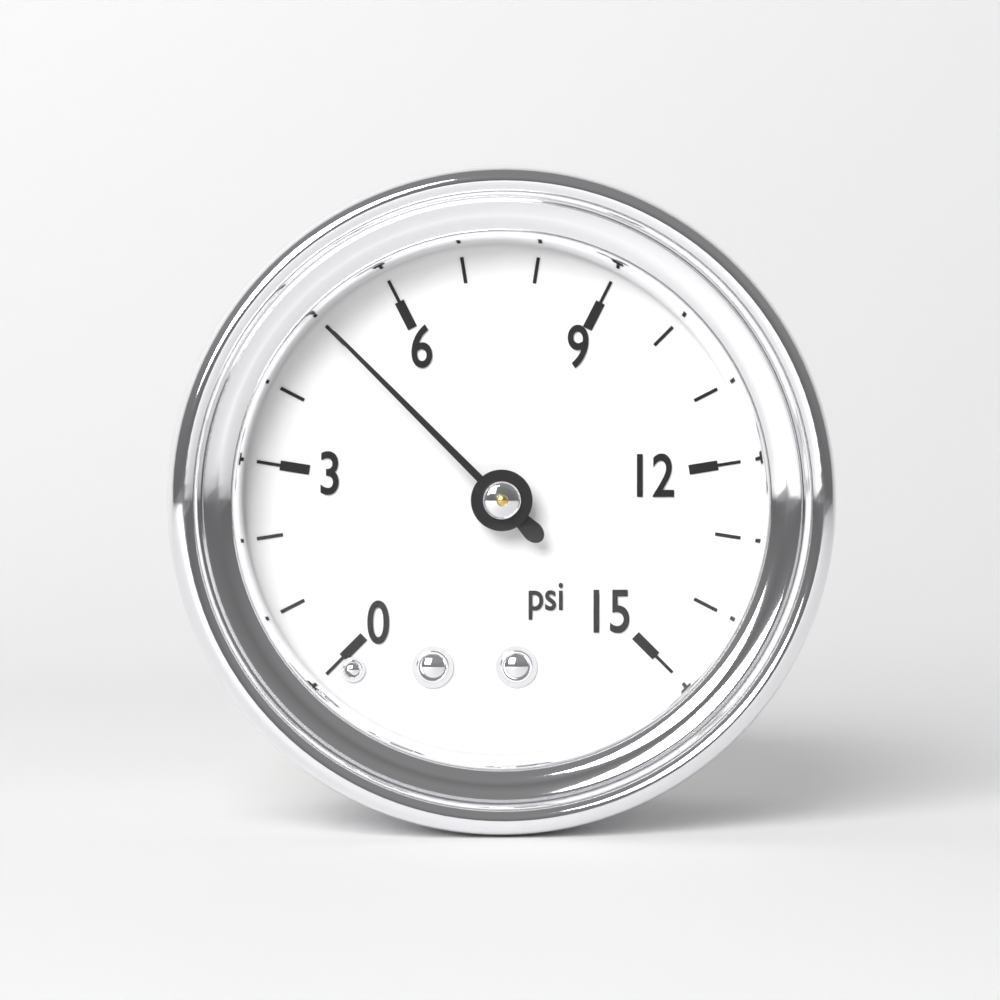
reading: 5 psi
